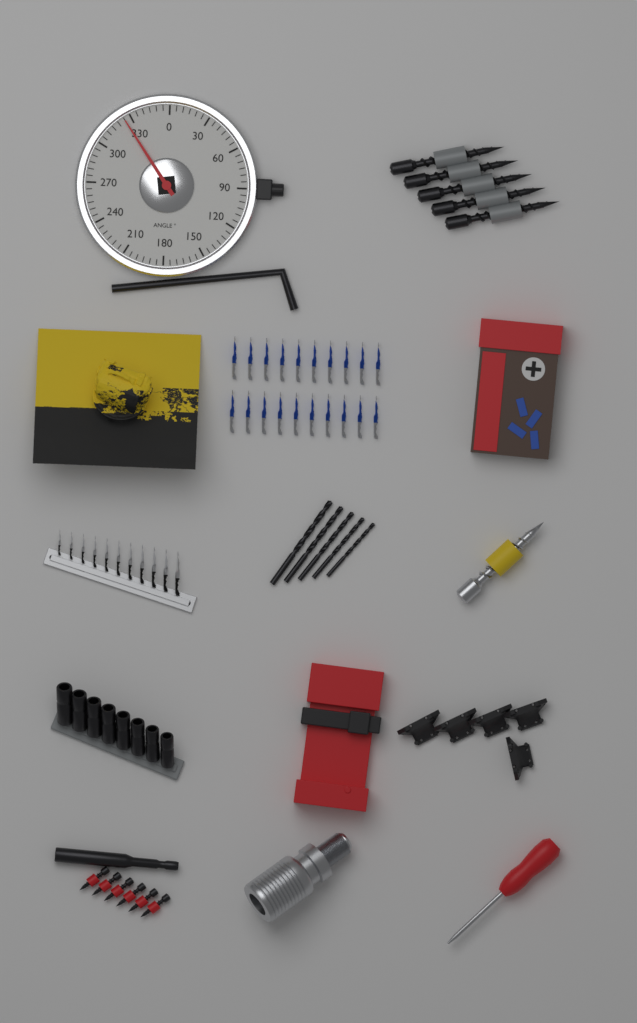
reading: 325 °
